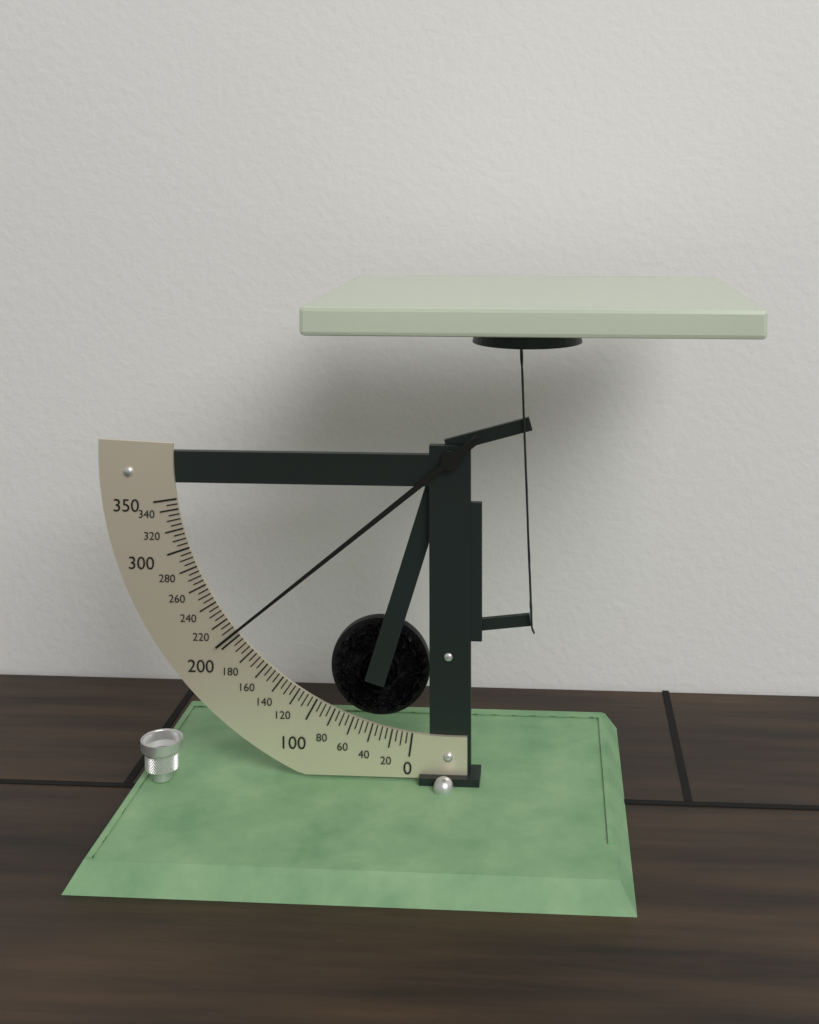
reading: 205 (no unit)
